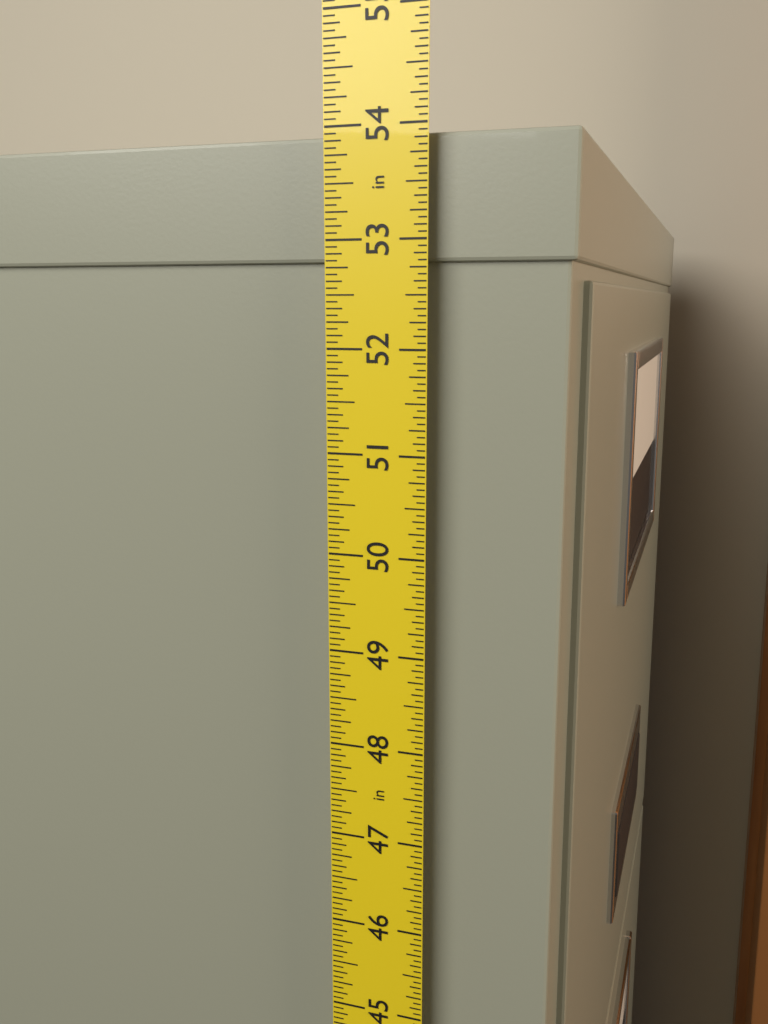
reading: 53.9375 in
